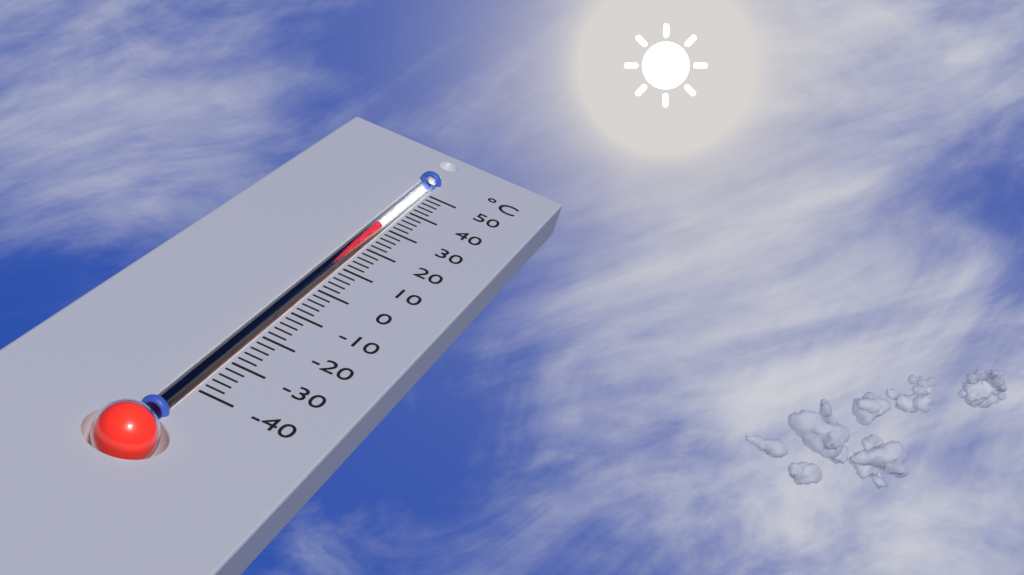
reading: 30 °C
